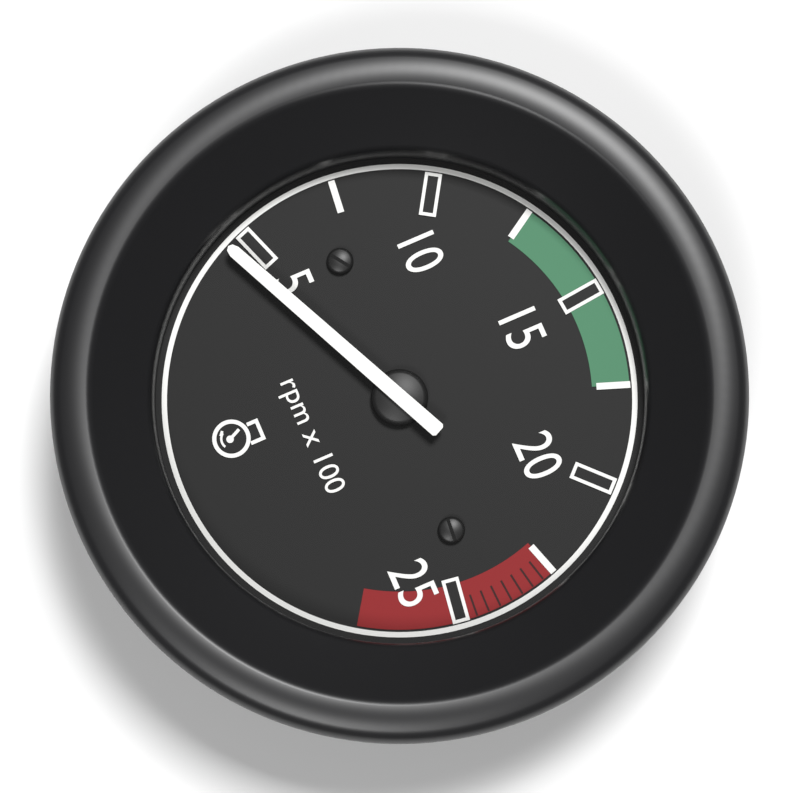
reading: 450 rpm
